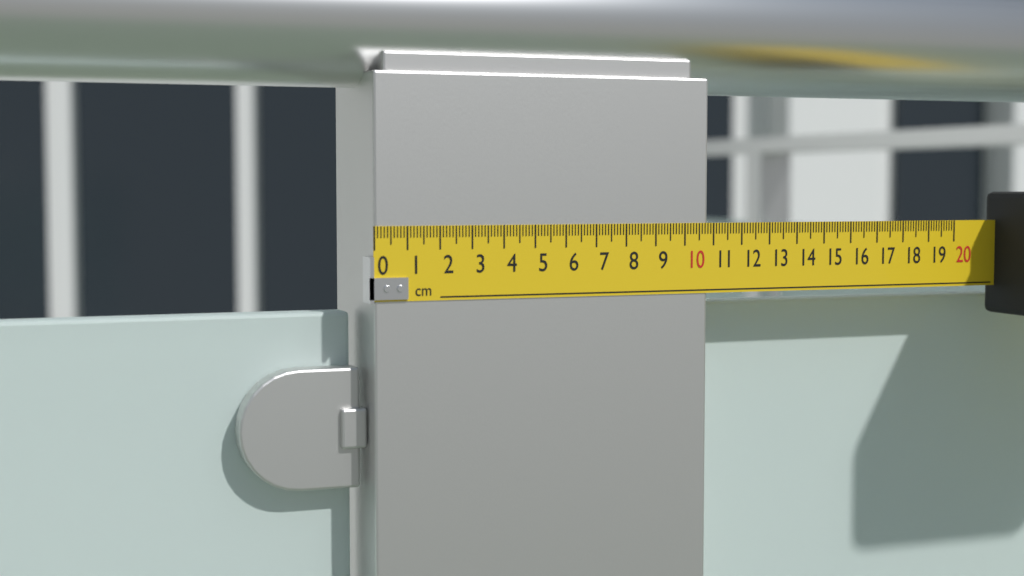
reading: 10.8 cm
